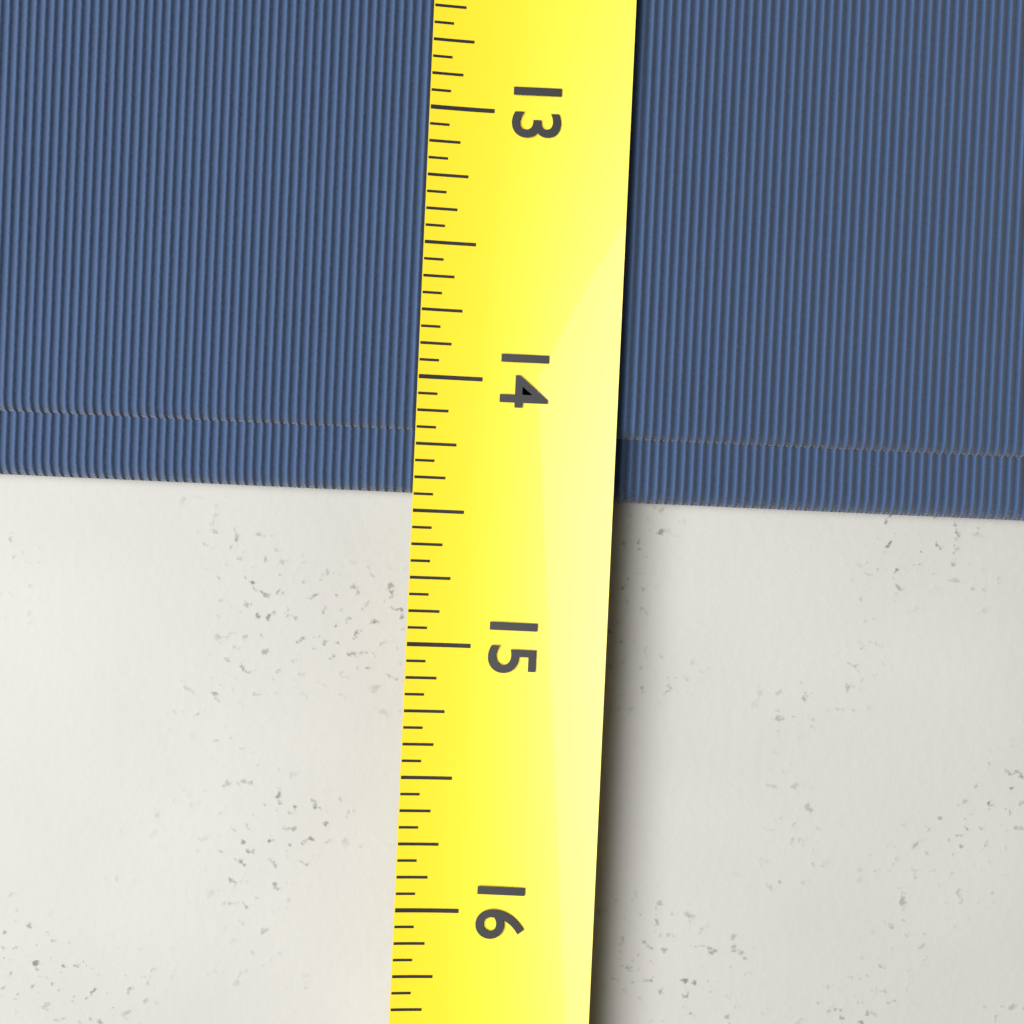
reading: 14.4375 (no unit)
